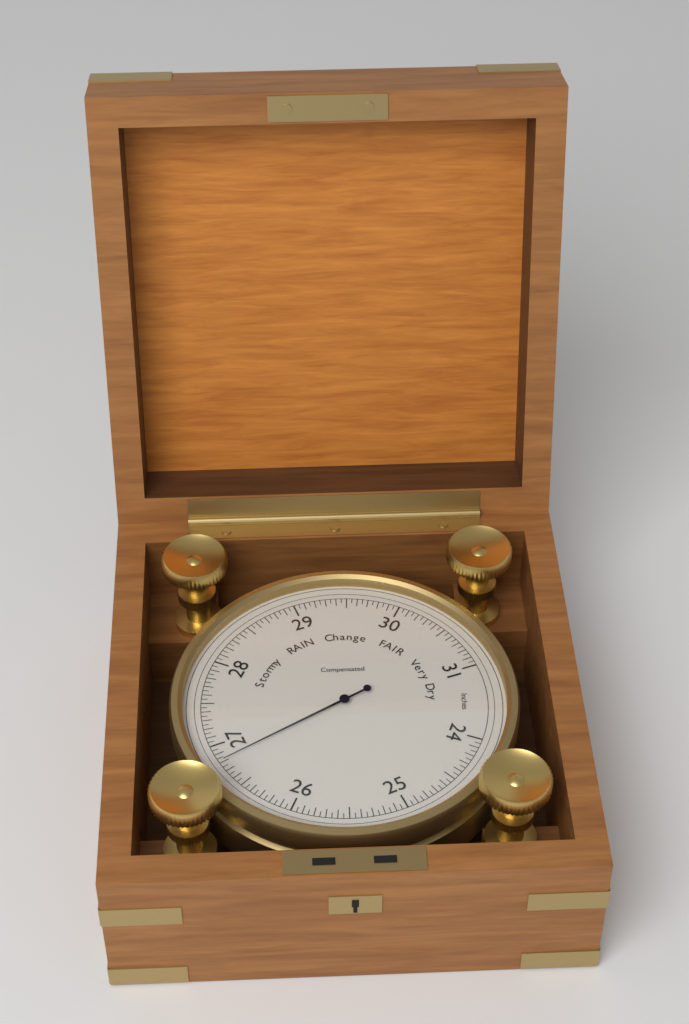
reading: 26.80 inHg
